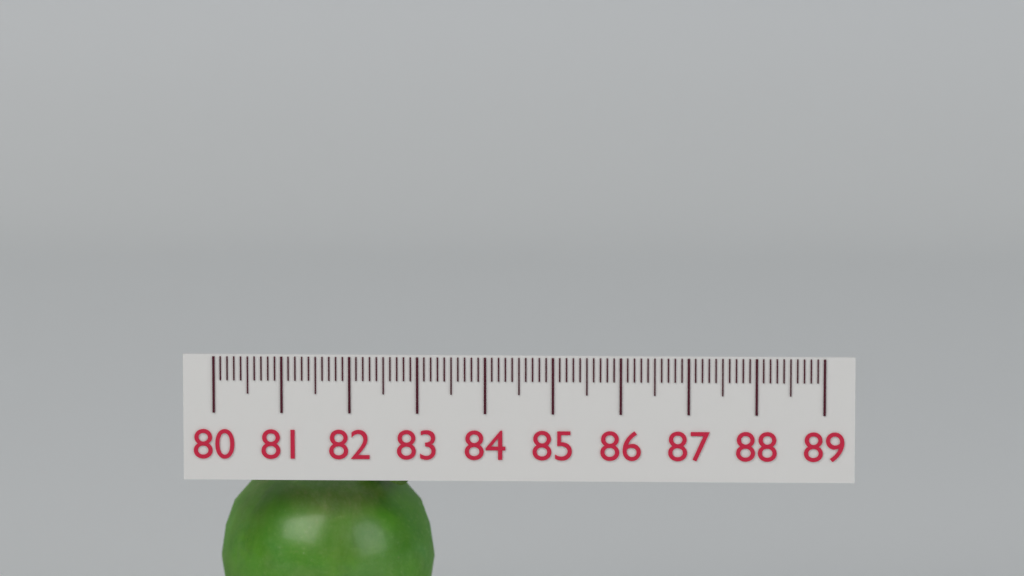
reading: 83.2 (no unit)
